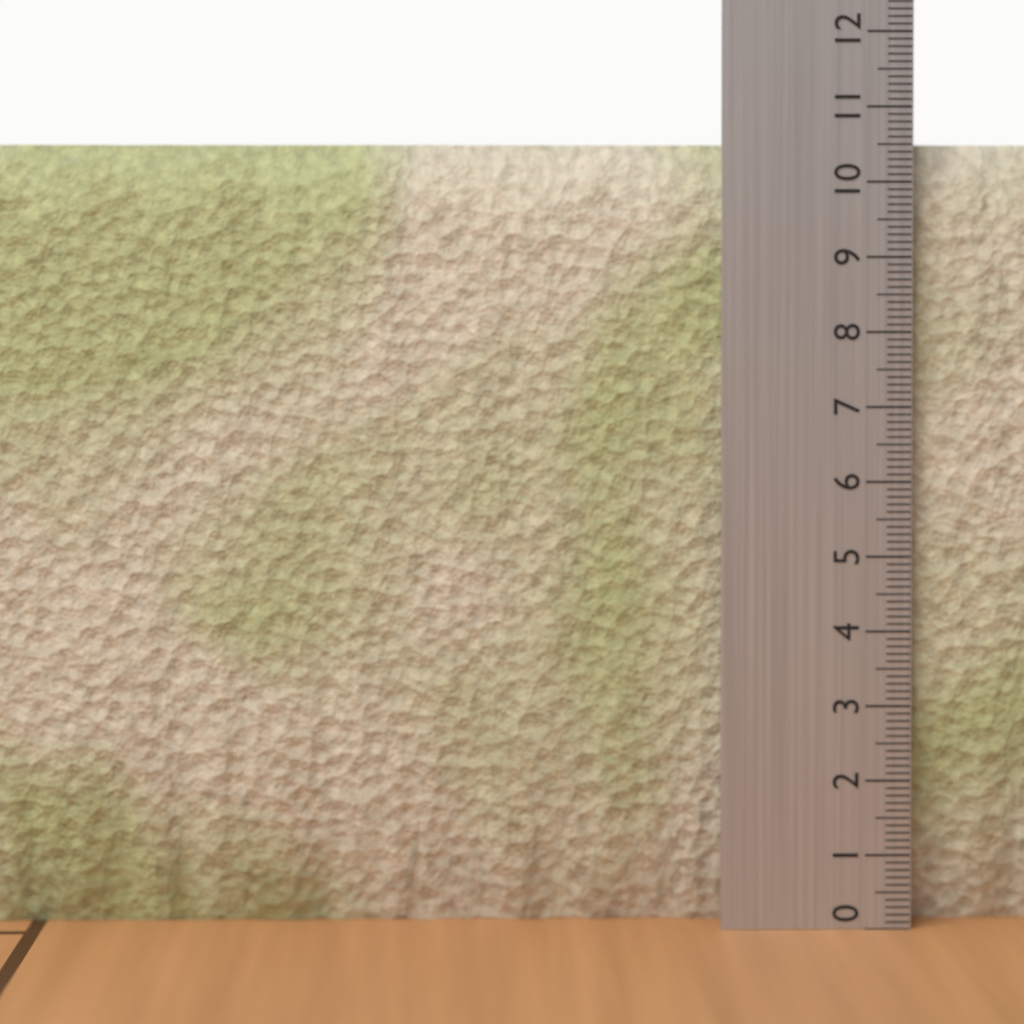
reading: 10.5 (no unit)
